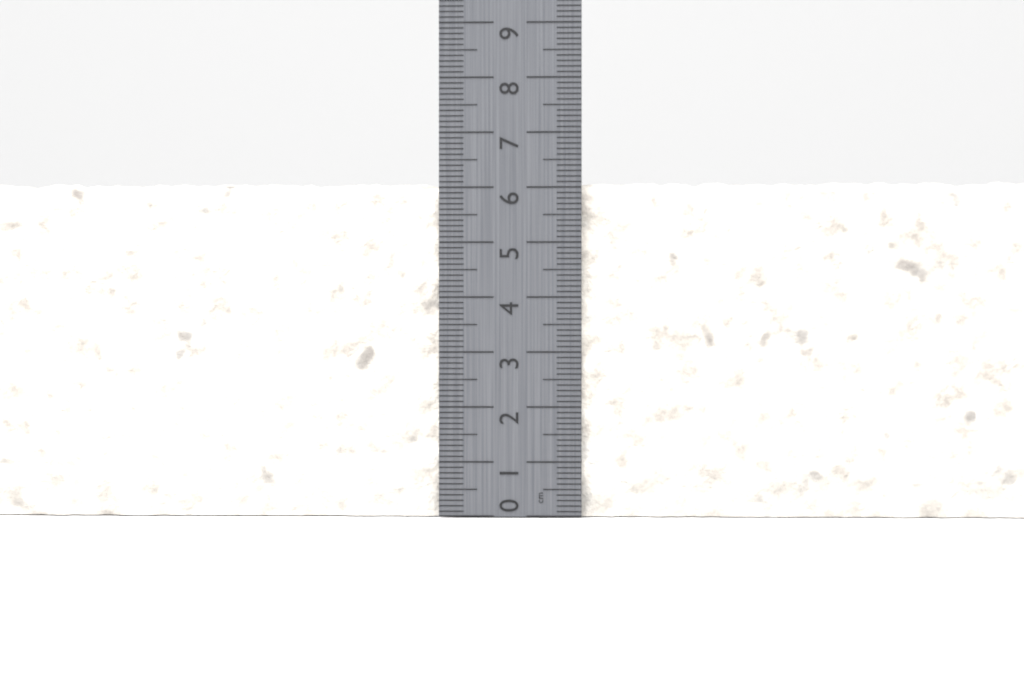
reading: 6.1 cm
